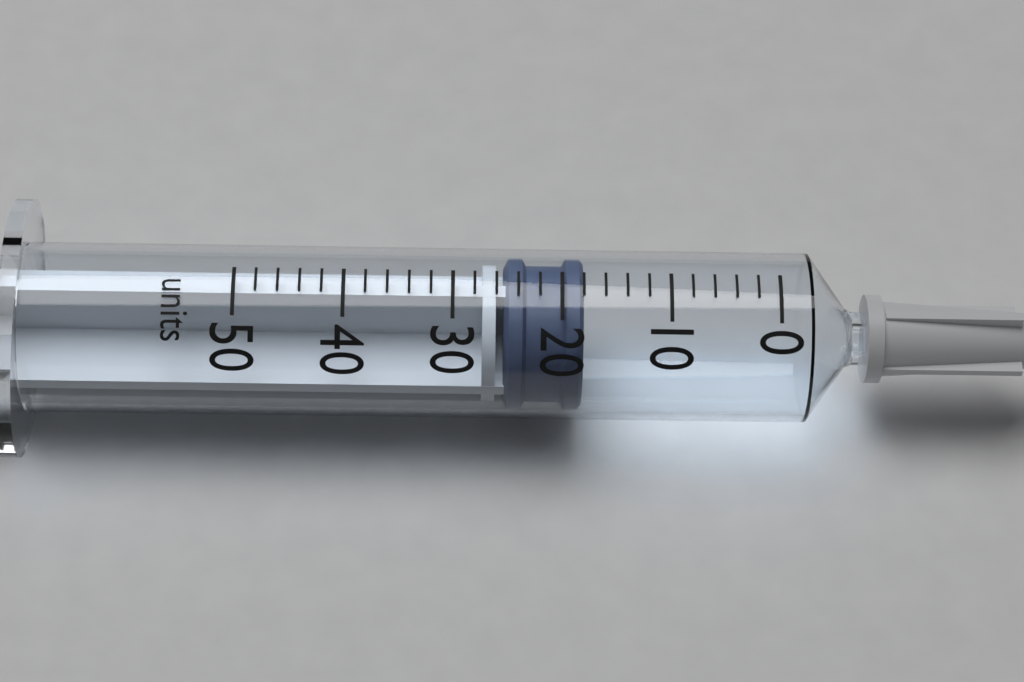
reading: 18 units
